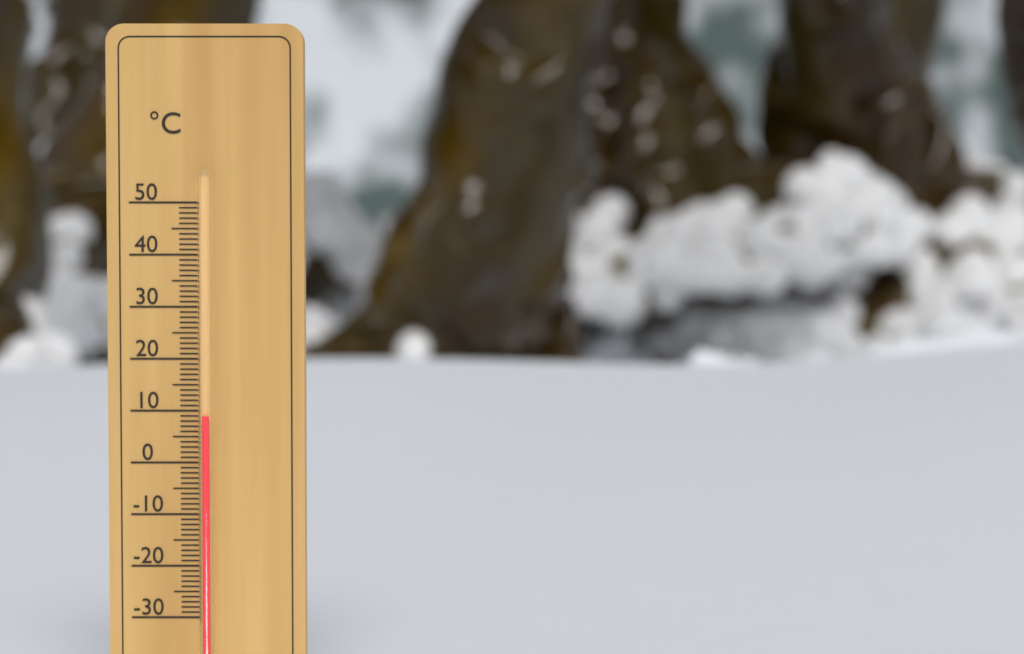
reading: 9 °C
